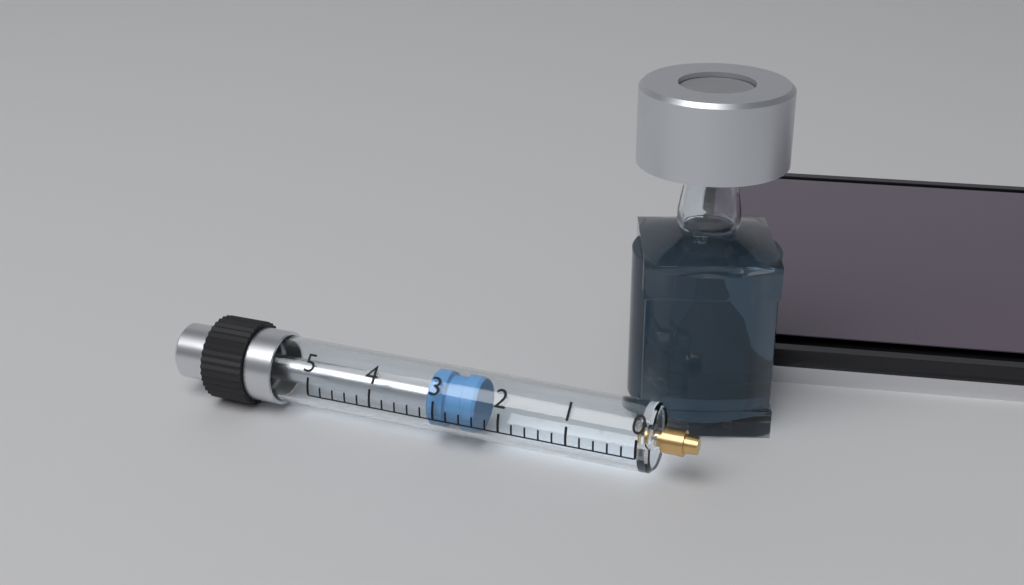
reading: 2.4 (no unit)
